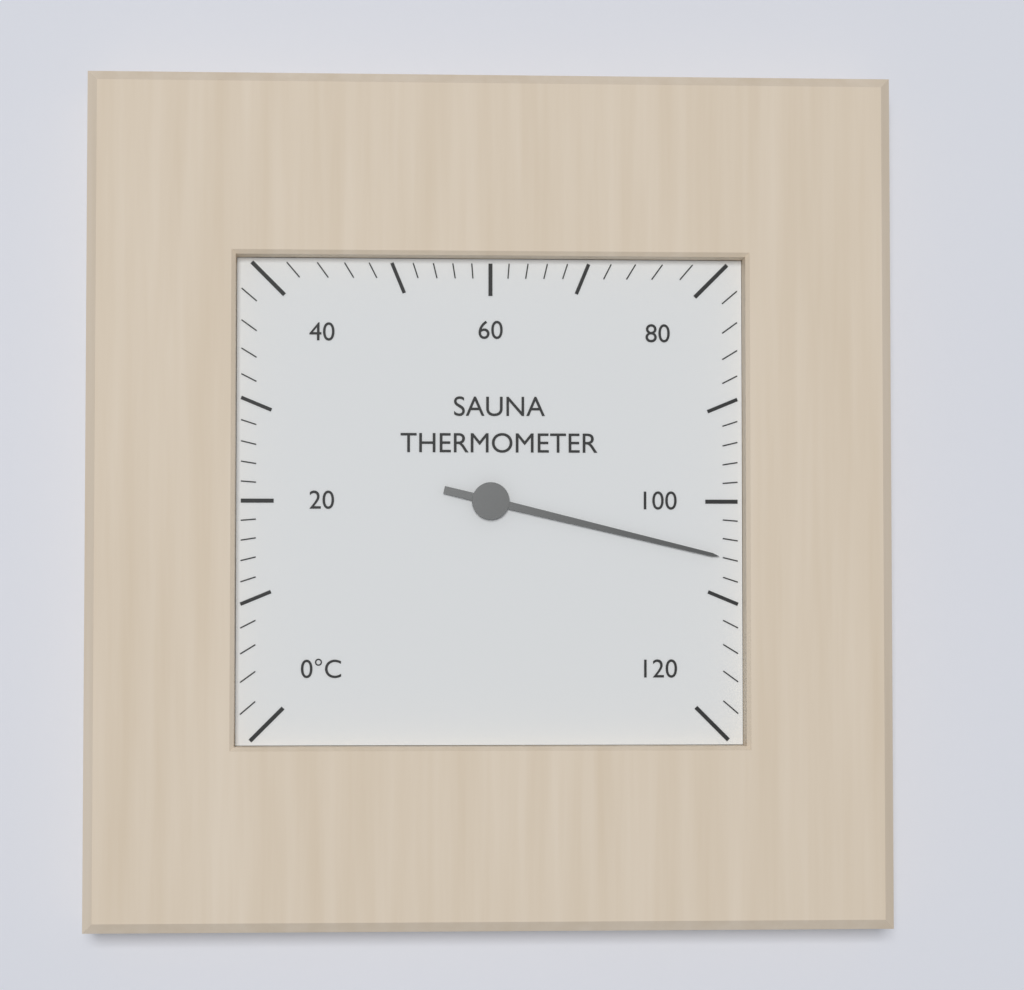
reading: 106 °C
